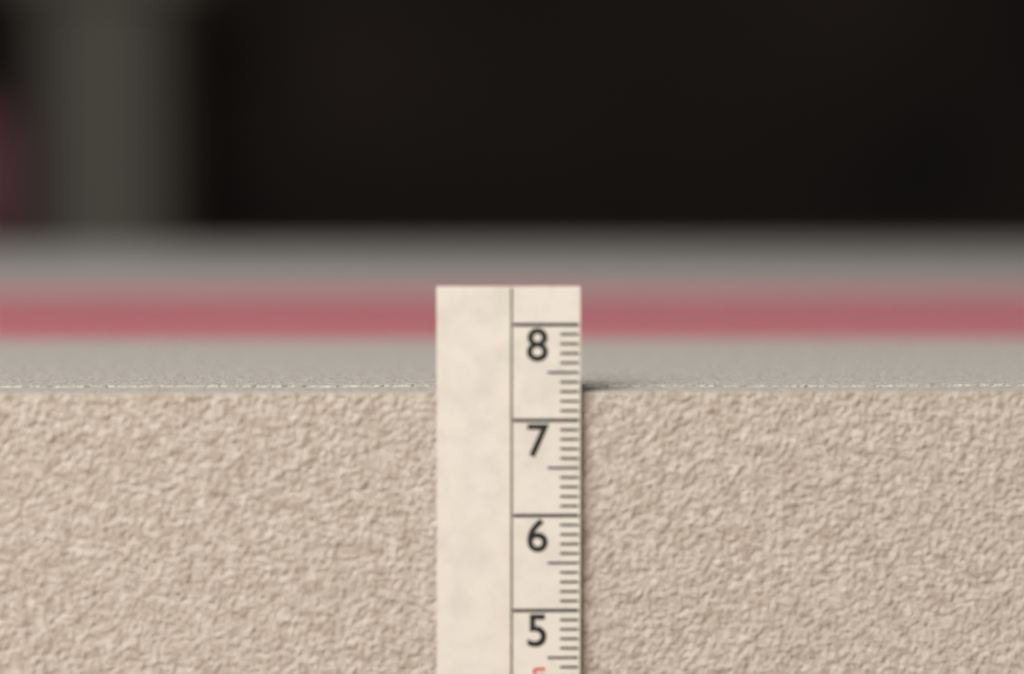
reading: 7.3 cm
